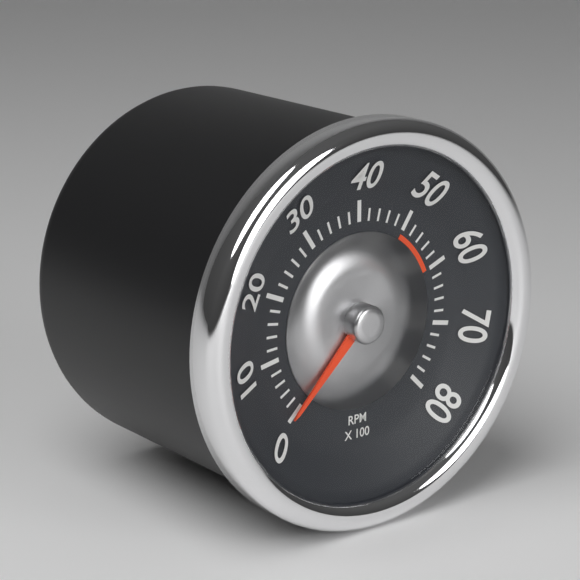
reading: 0 RPM
